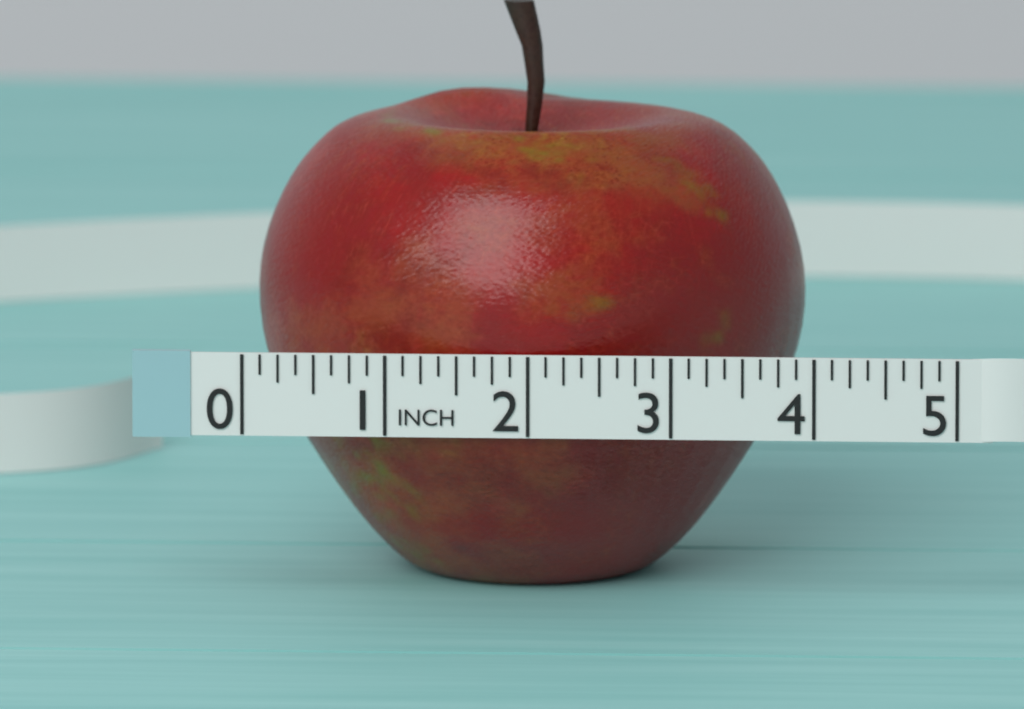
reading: 3.875 in
